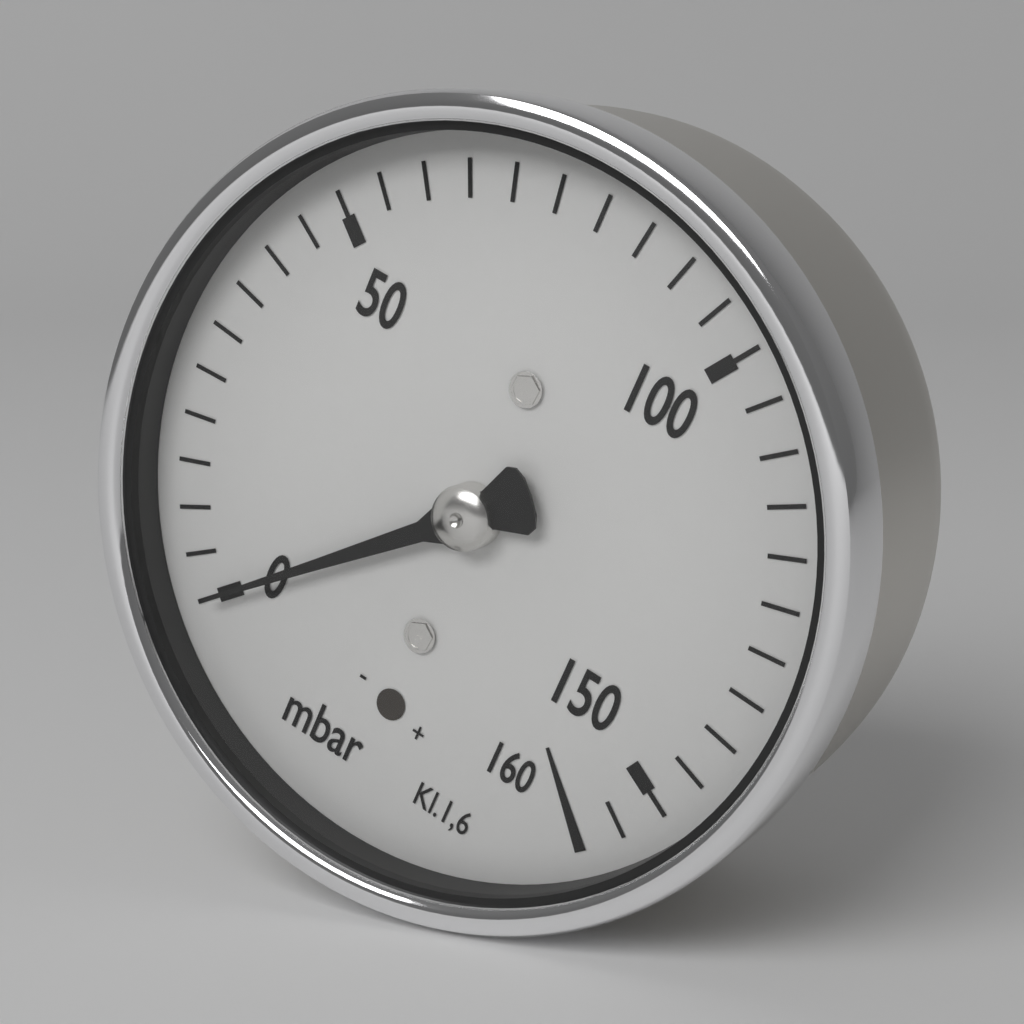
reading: 0 mbar
